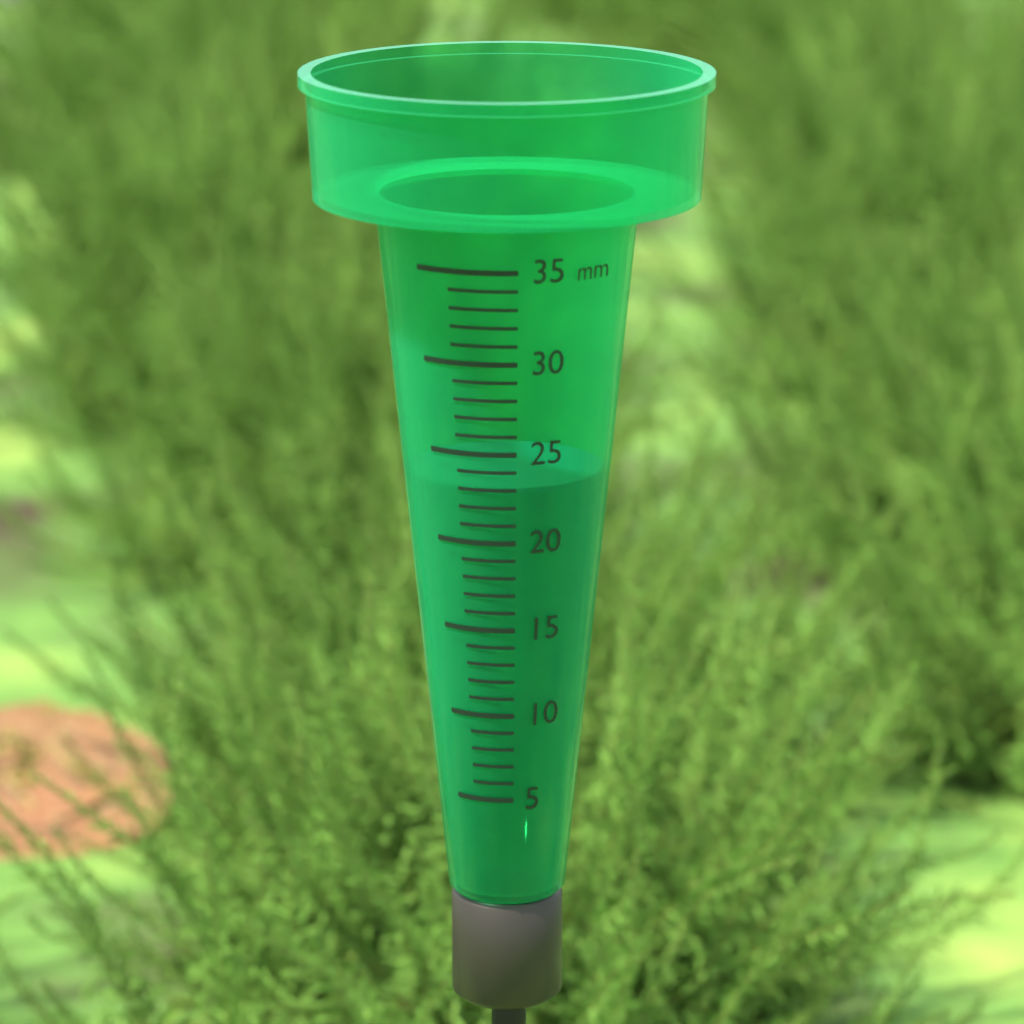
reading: 23 mm
